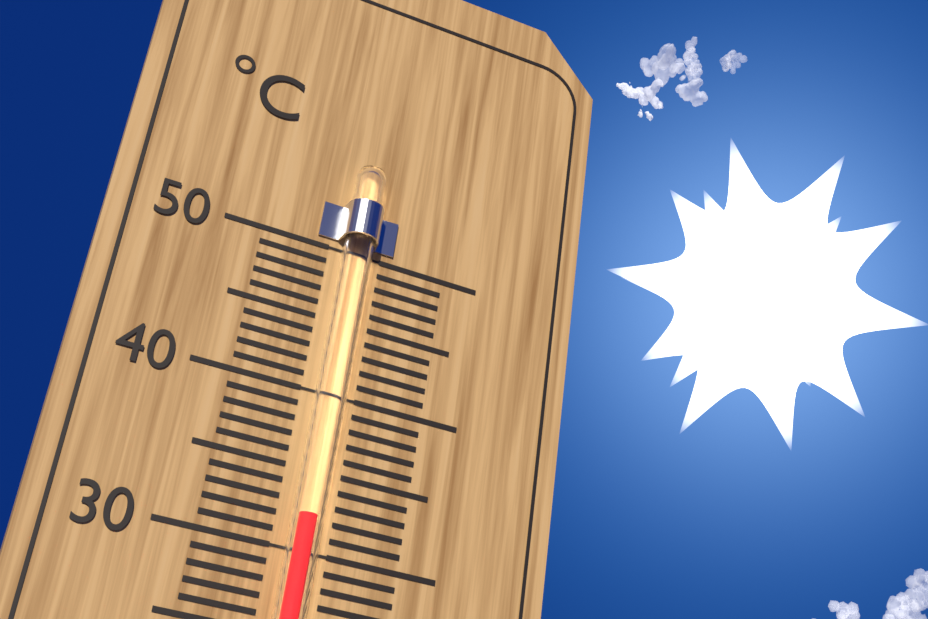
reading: 32 °C
